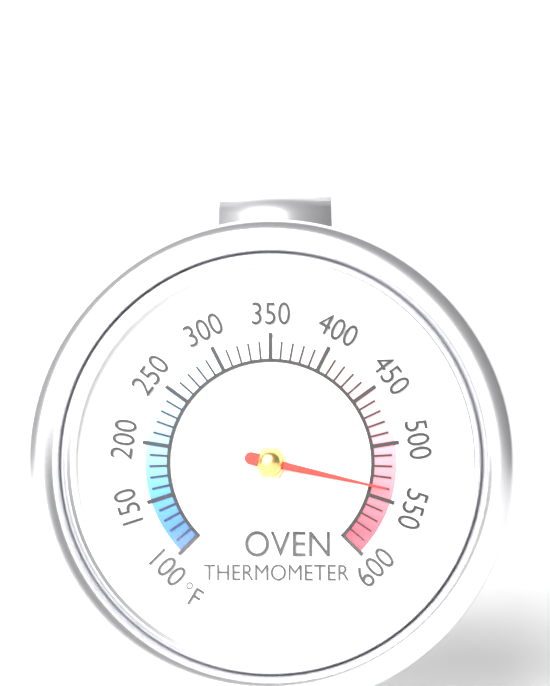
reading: 540 °F
